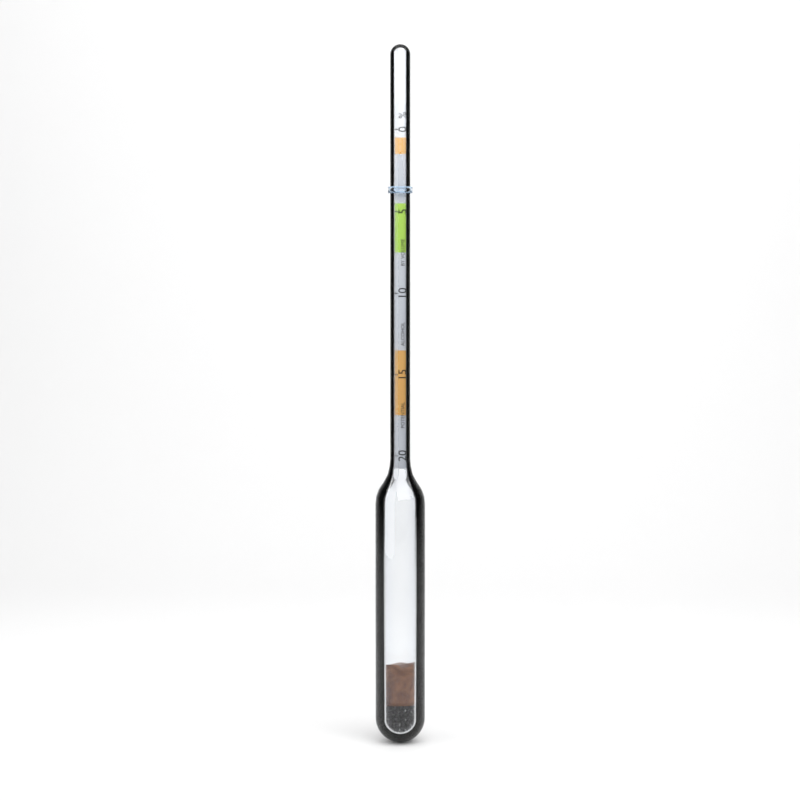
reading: 3.5 %
